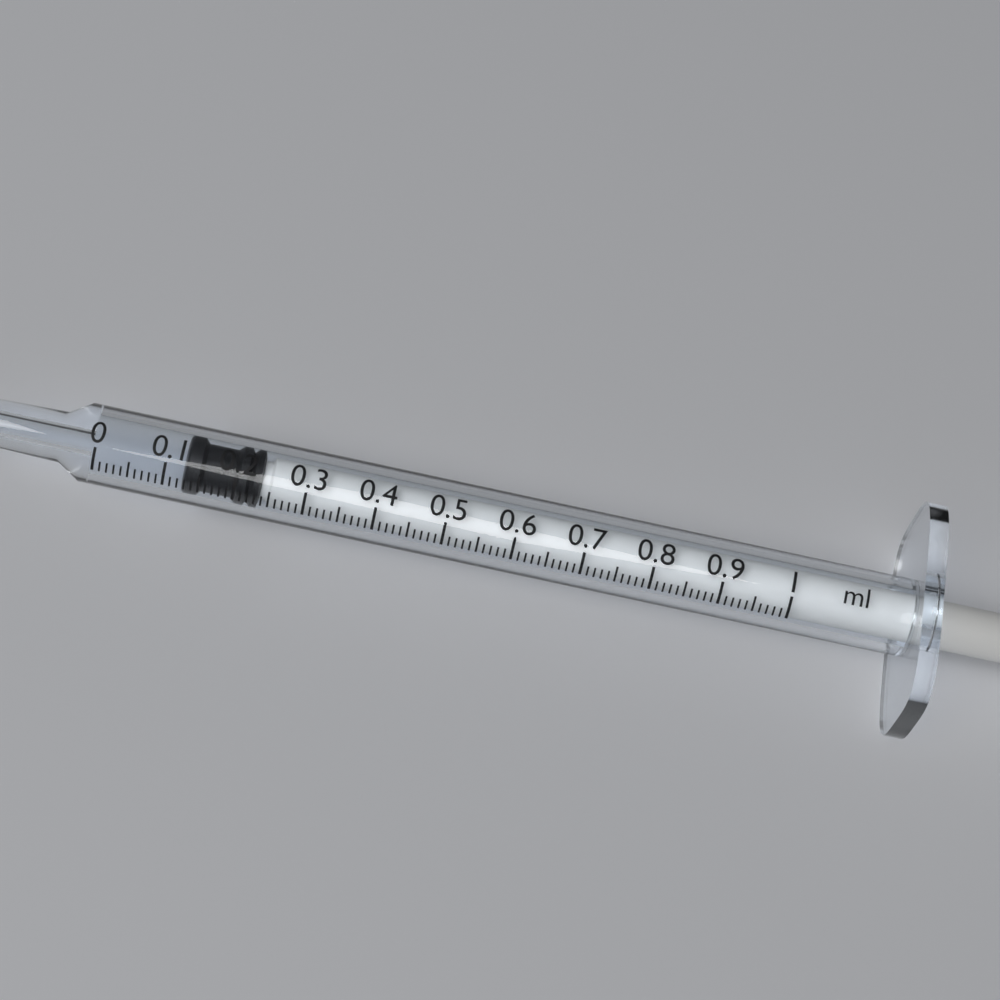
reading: 0.13 ml
